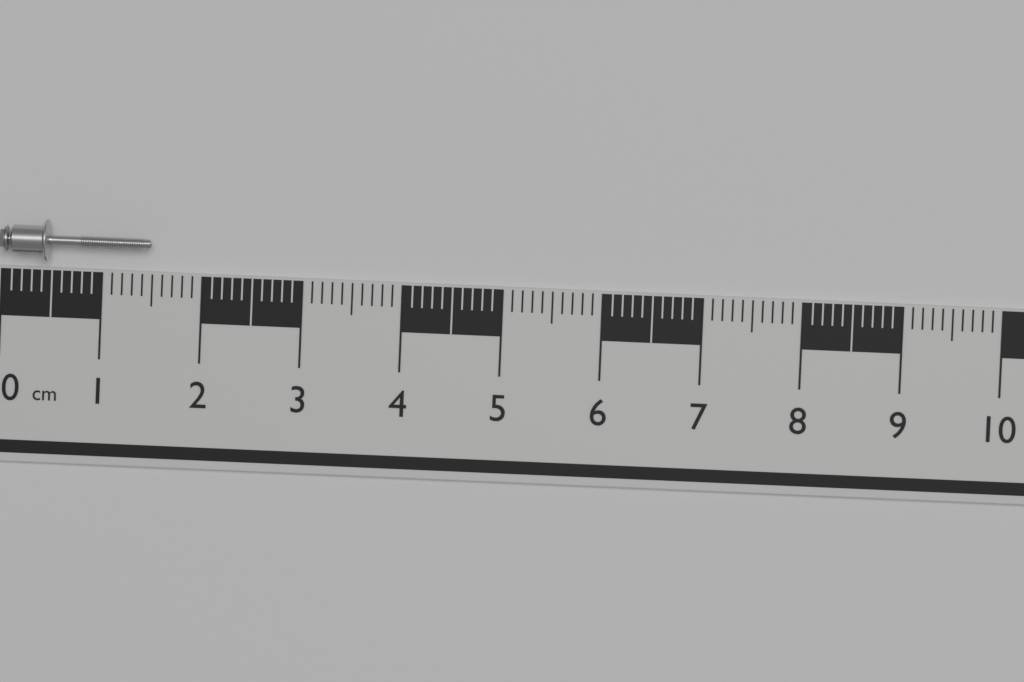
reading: 1.5 cm
